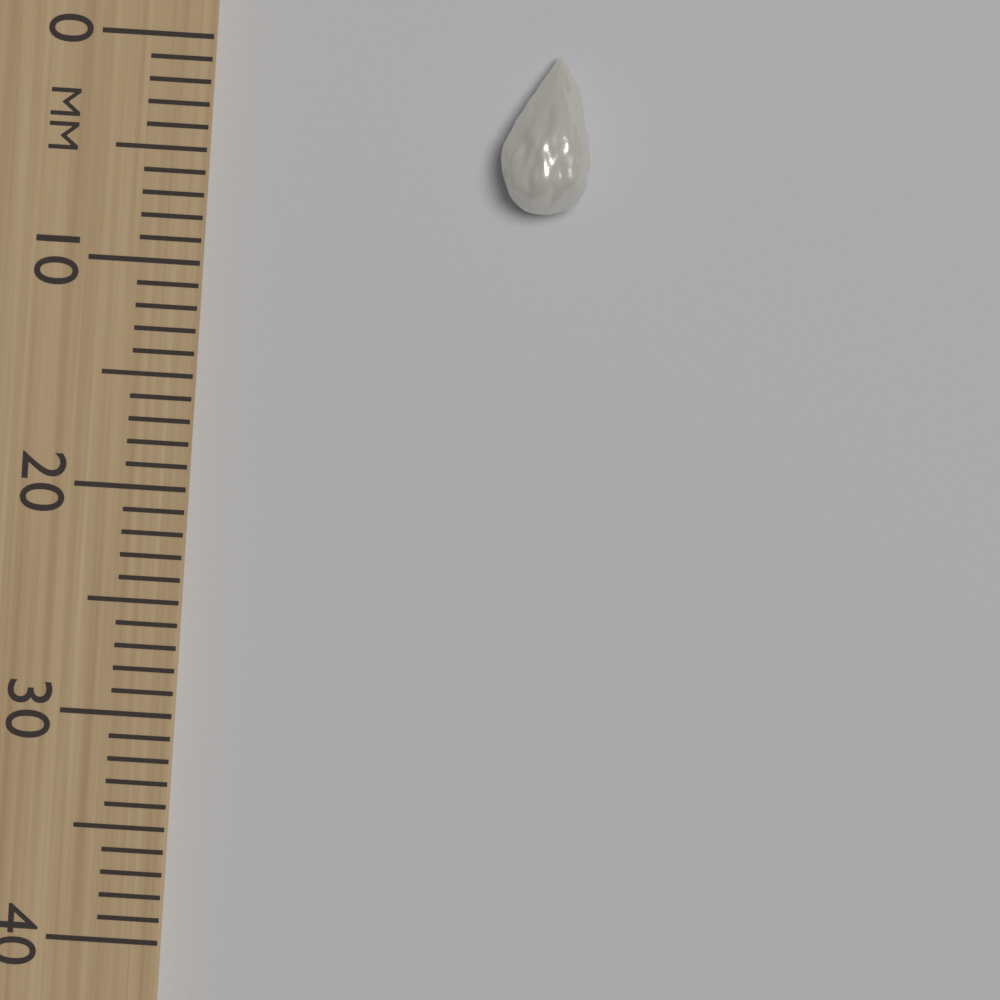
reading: 7 mm
